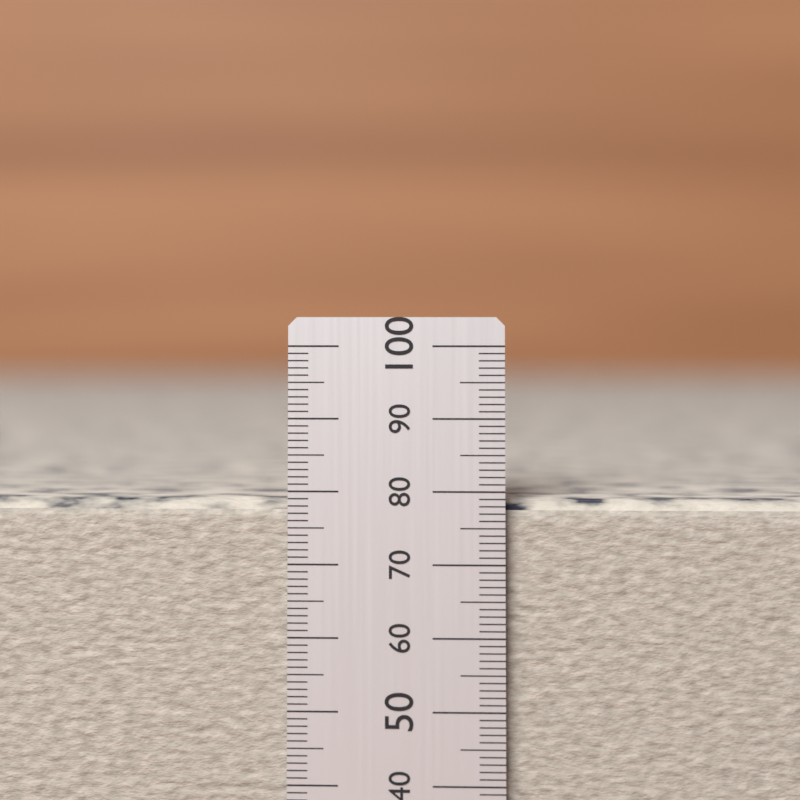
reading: 80 (no unit)
